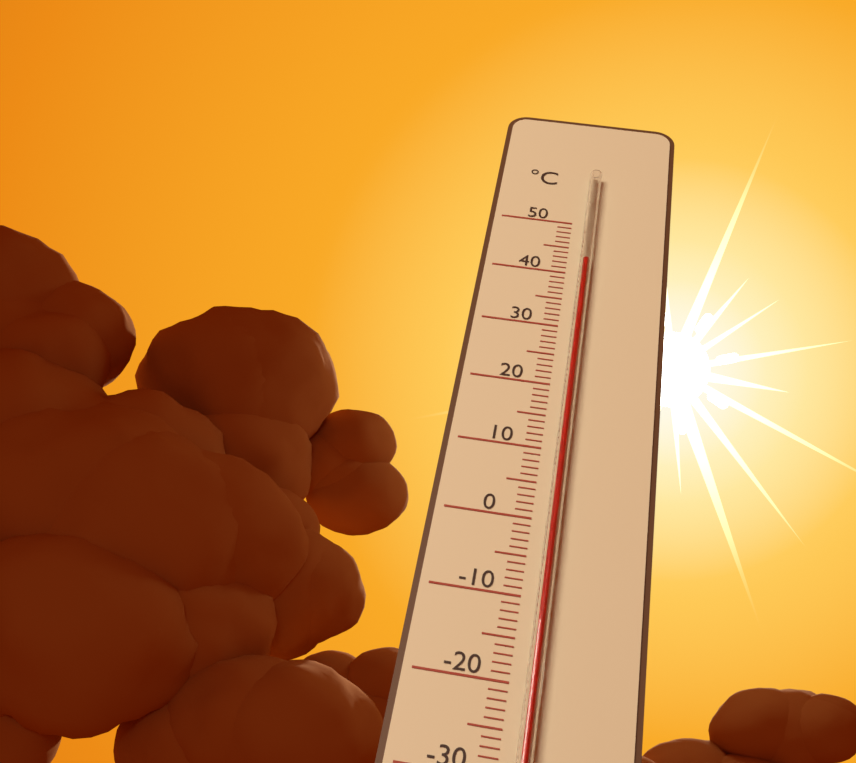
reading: 42 °C
